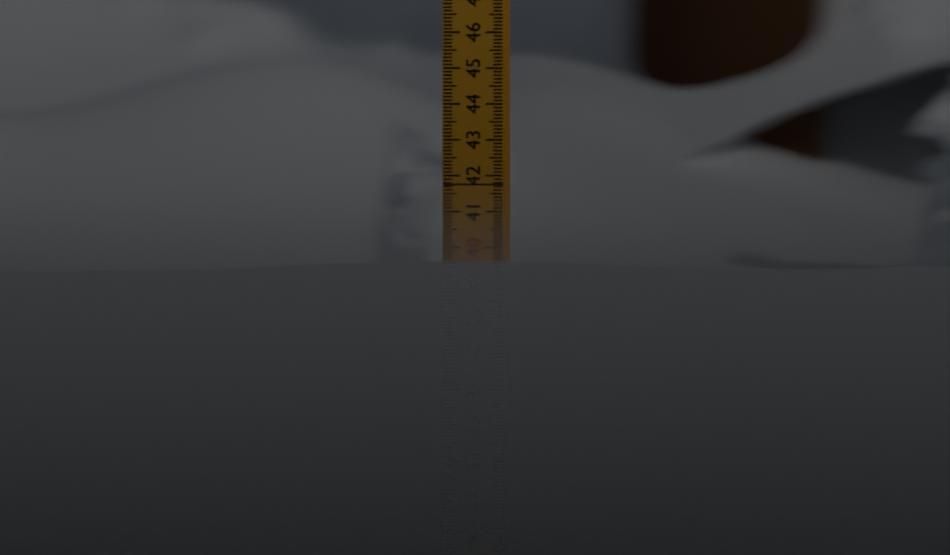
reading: 39.6 (no unit)
